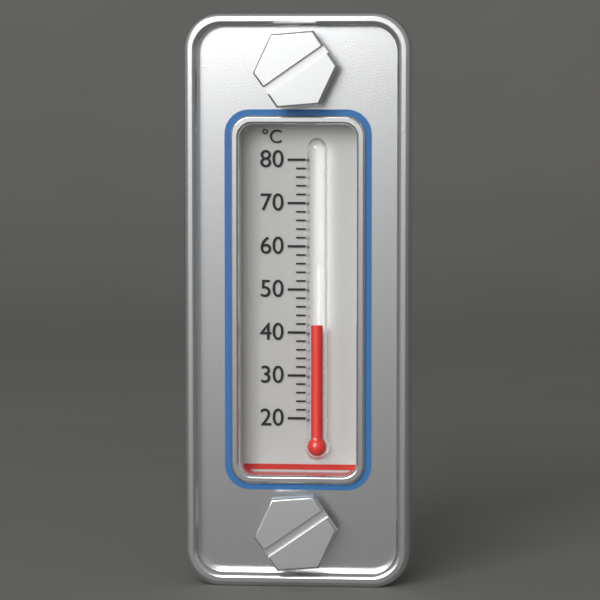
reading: 42 °C
